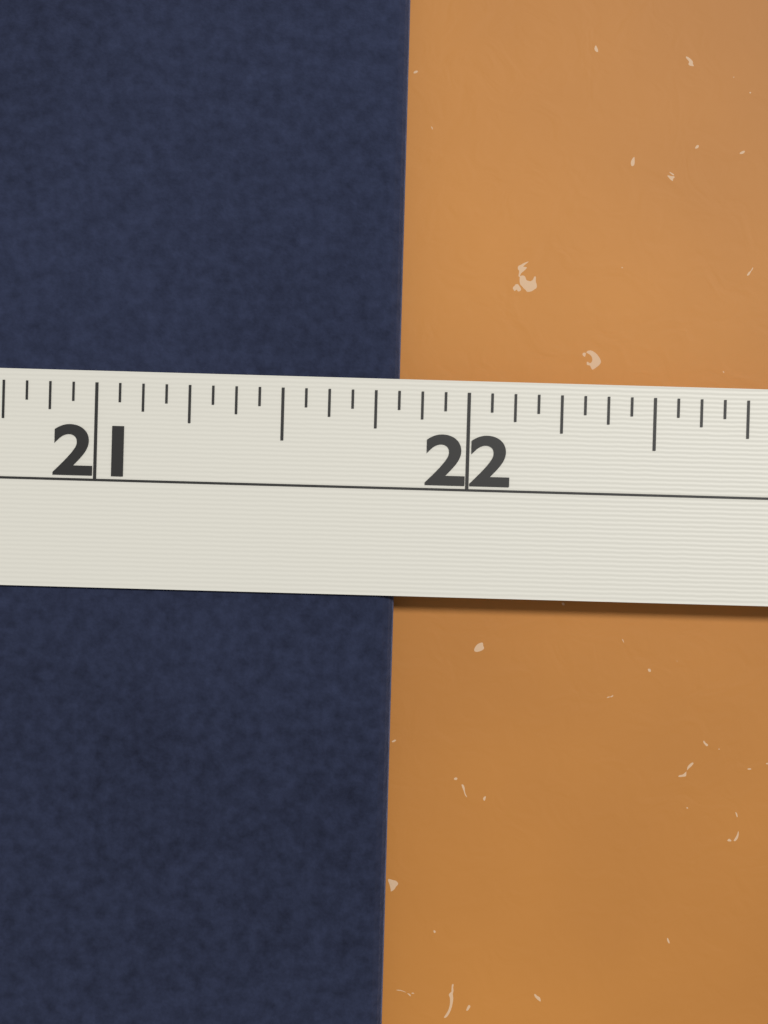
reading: 21.8125 in
